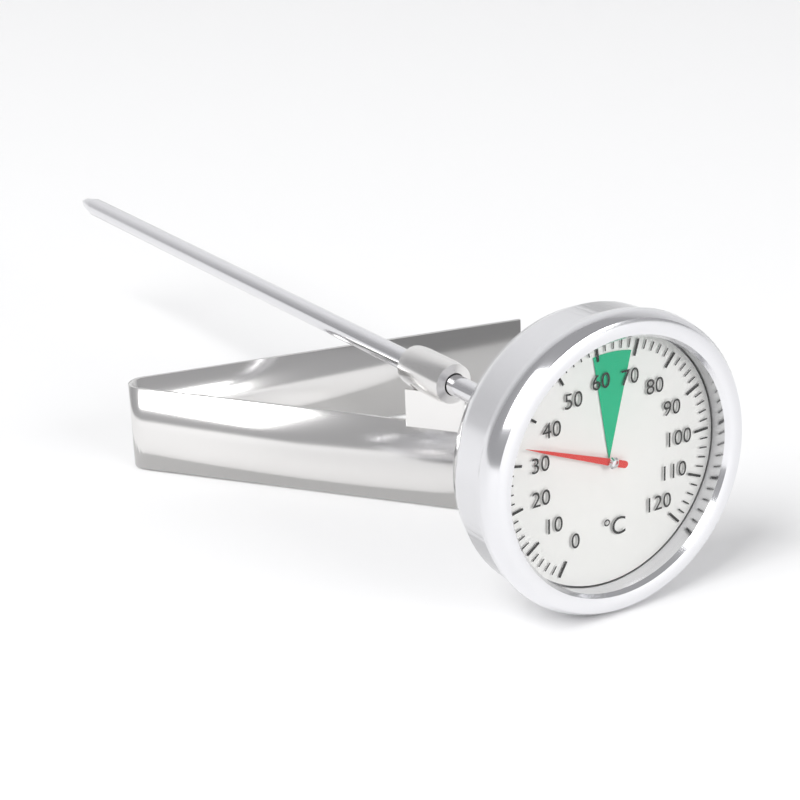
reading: 34 °C
